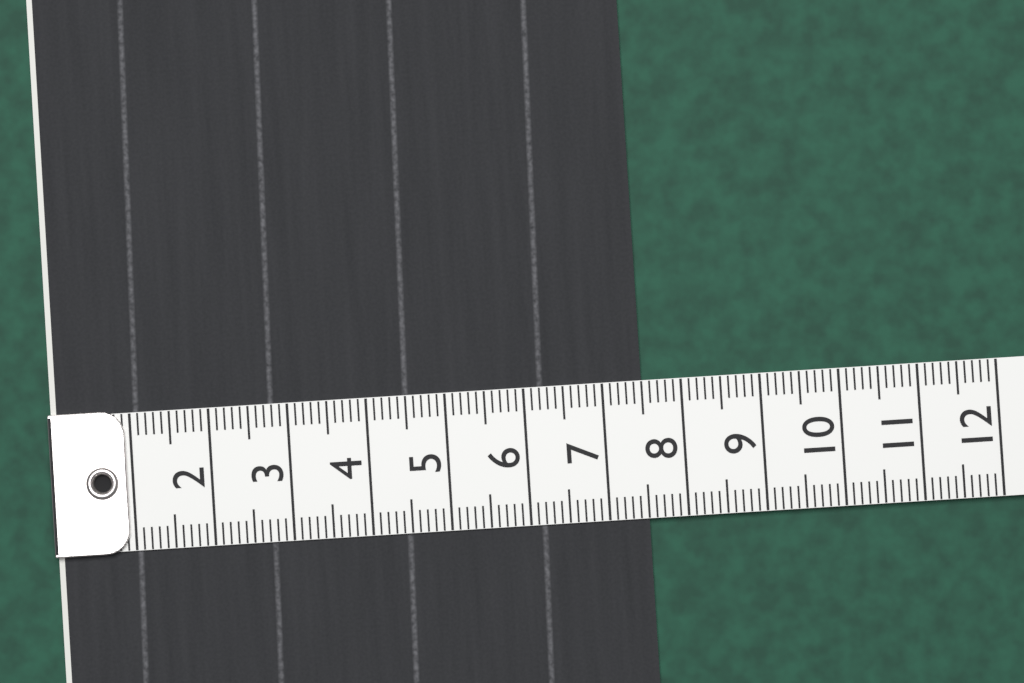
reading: 7.5 (no unit)
